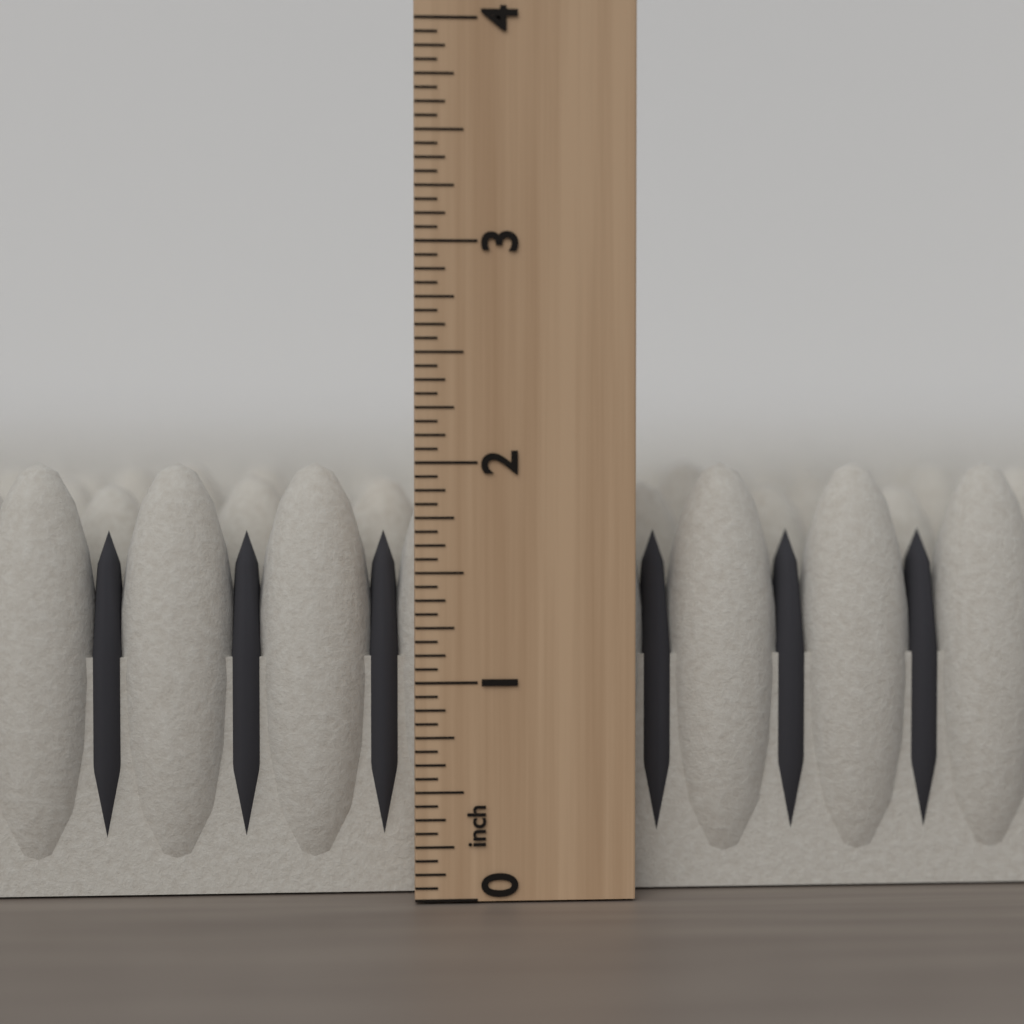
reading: 2.0000 inch
